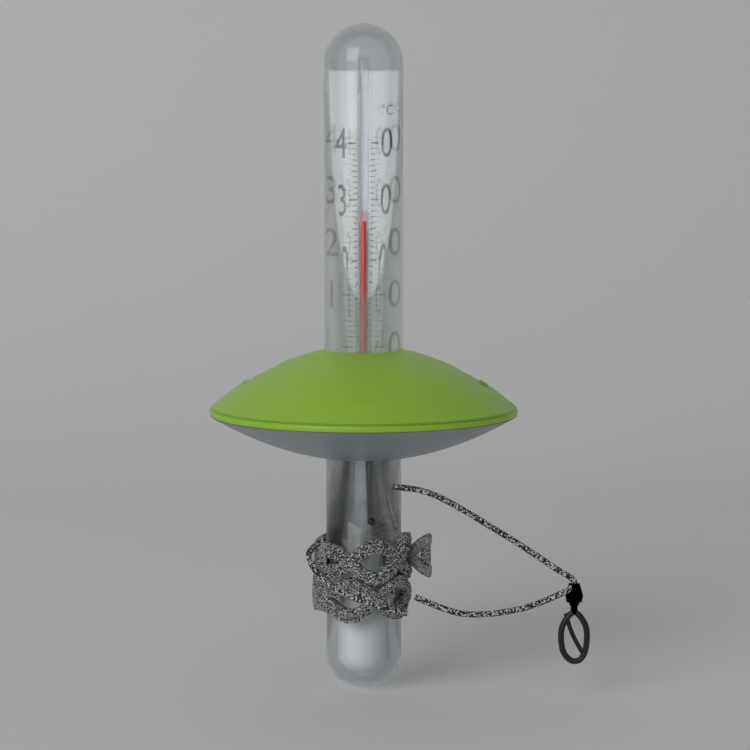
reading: 26 °C
